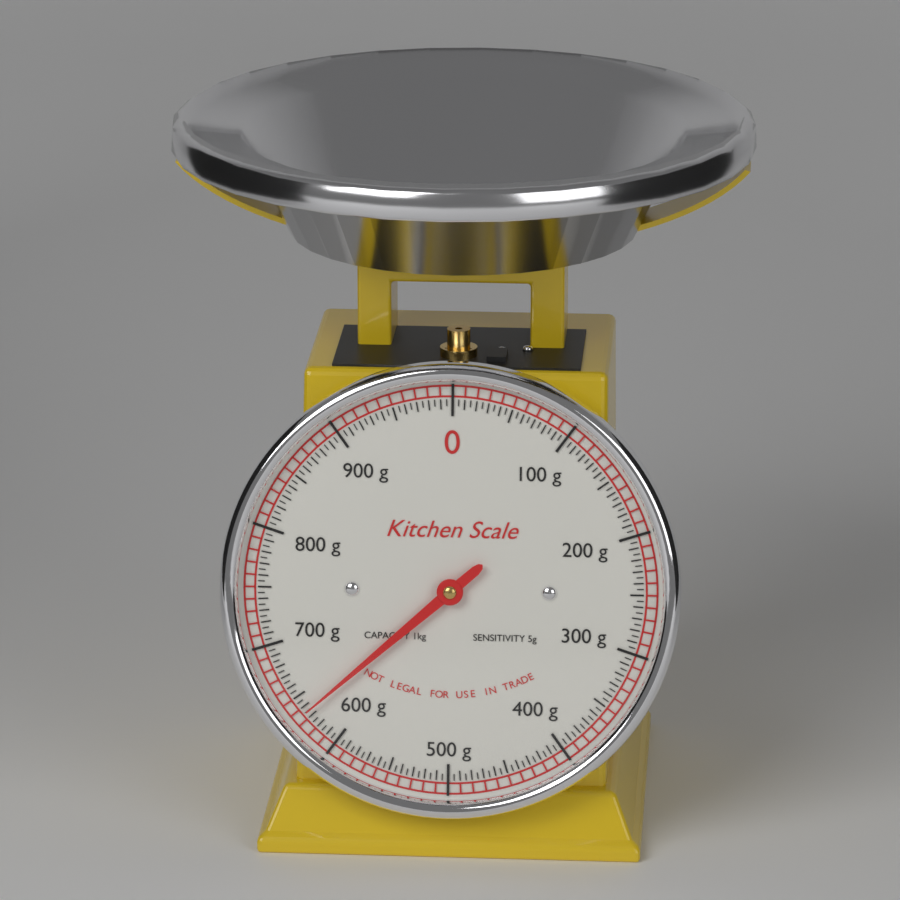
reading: 635 g
